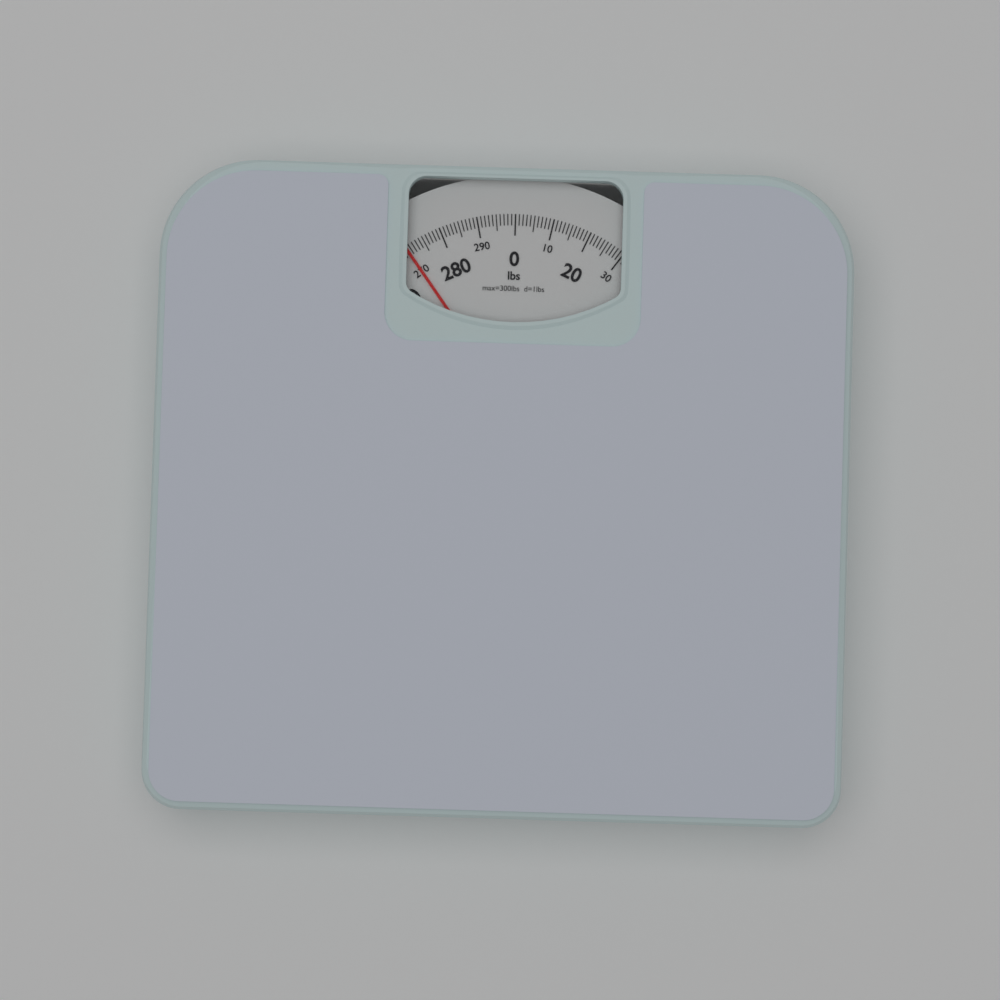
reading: 270 lbs
